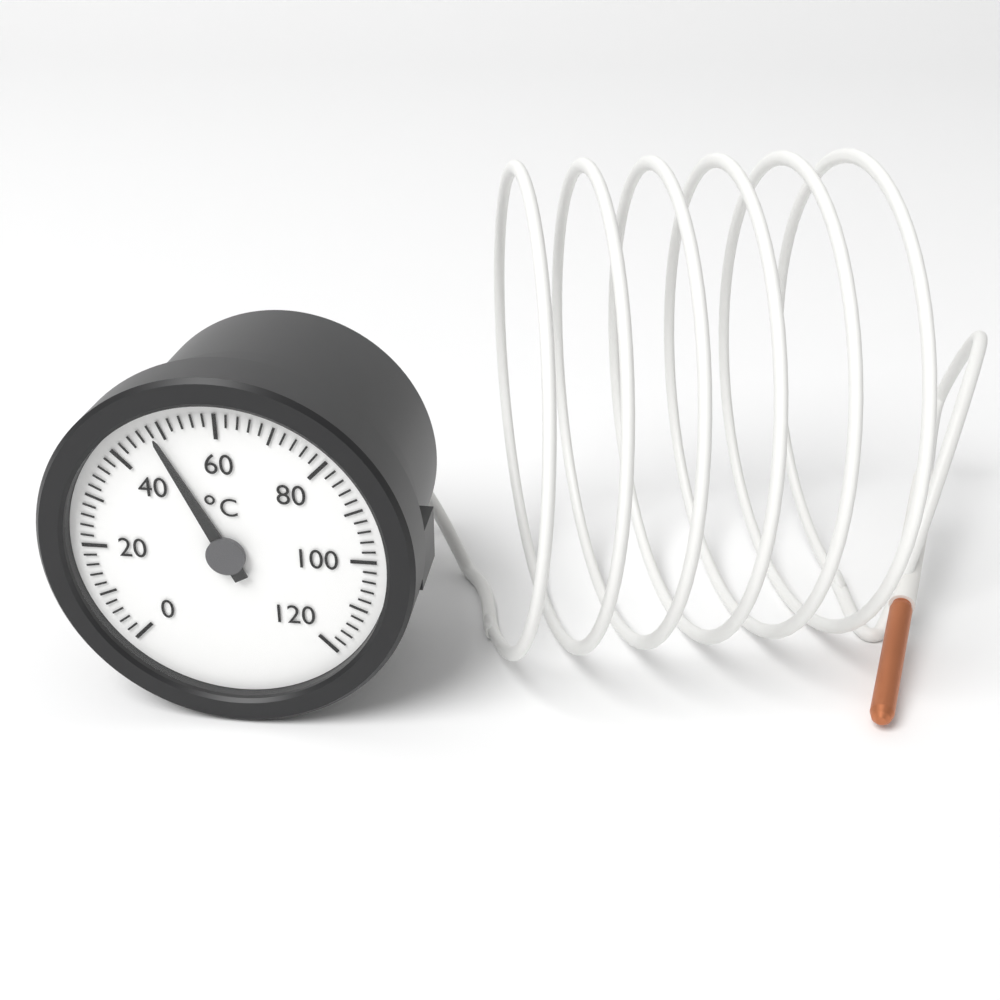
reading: 48 °C
